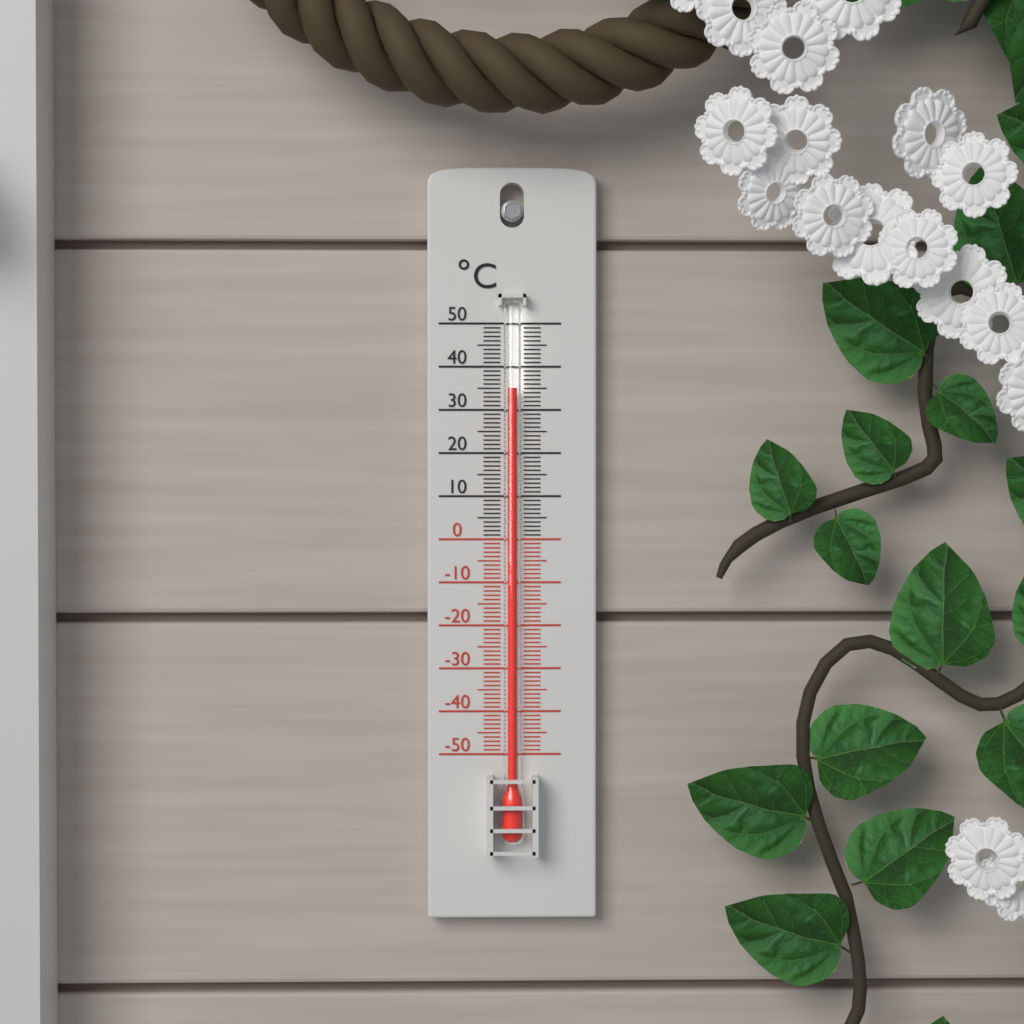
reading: 35 °C
